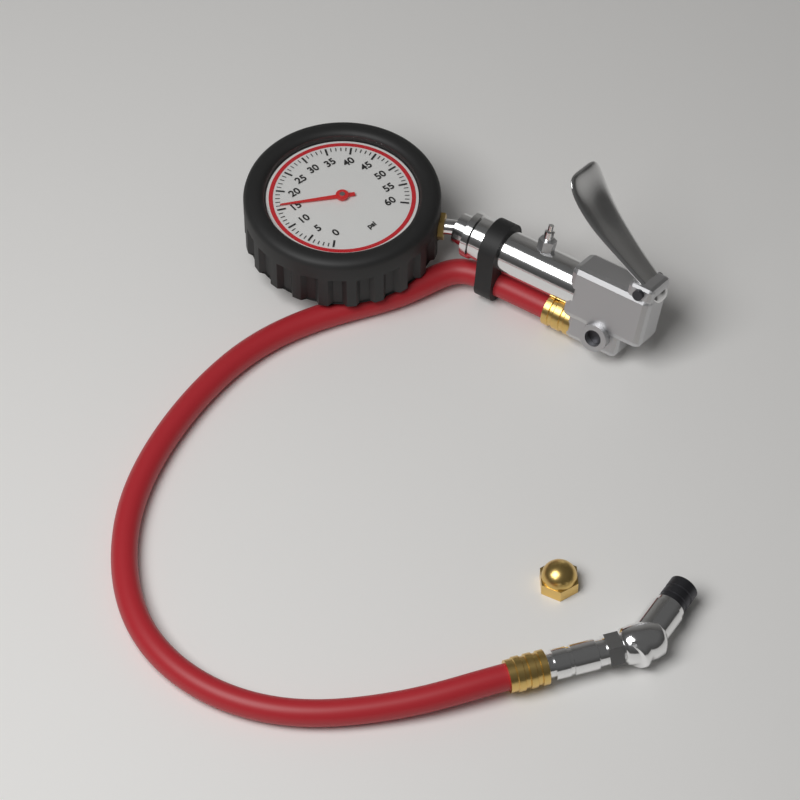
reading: 16 psi
